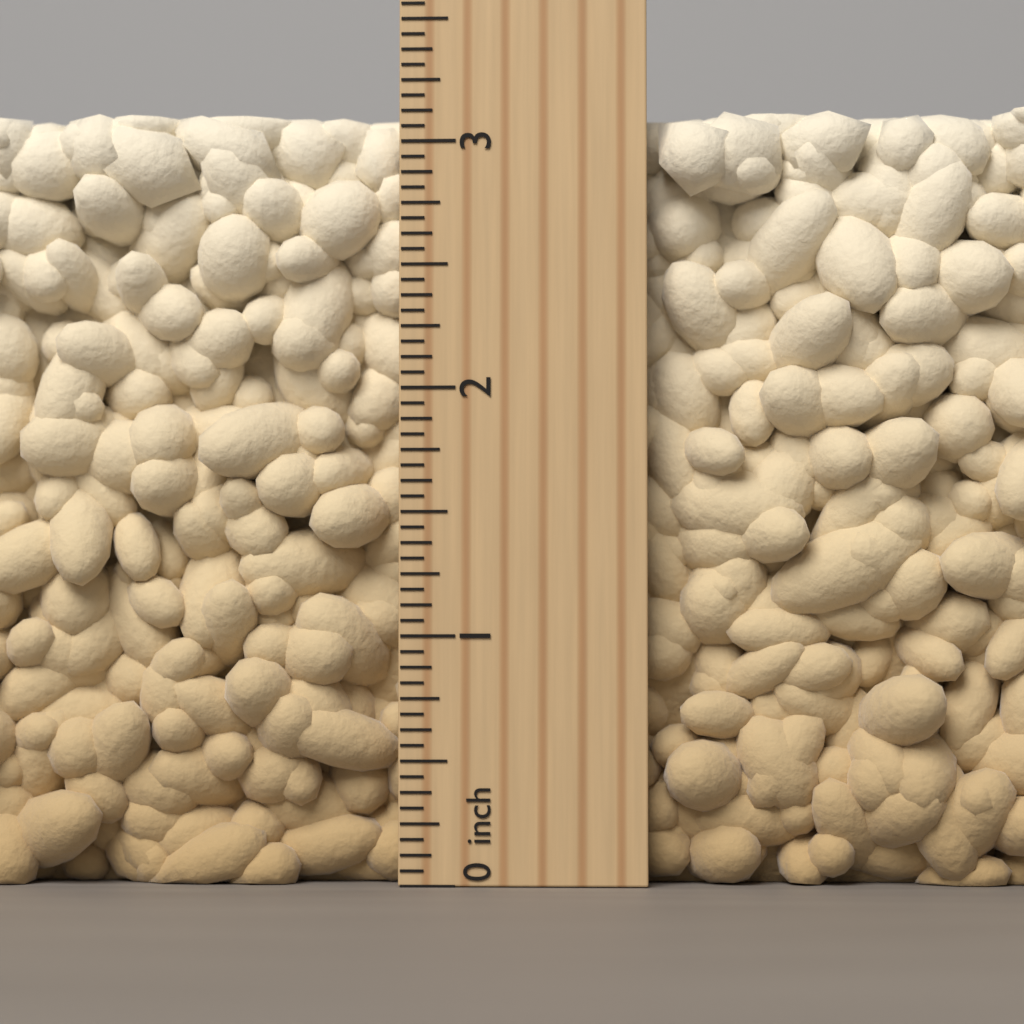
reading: 3.1250 inch
